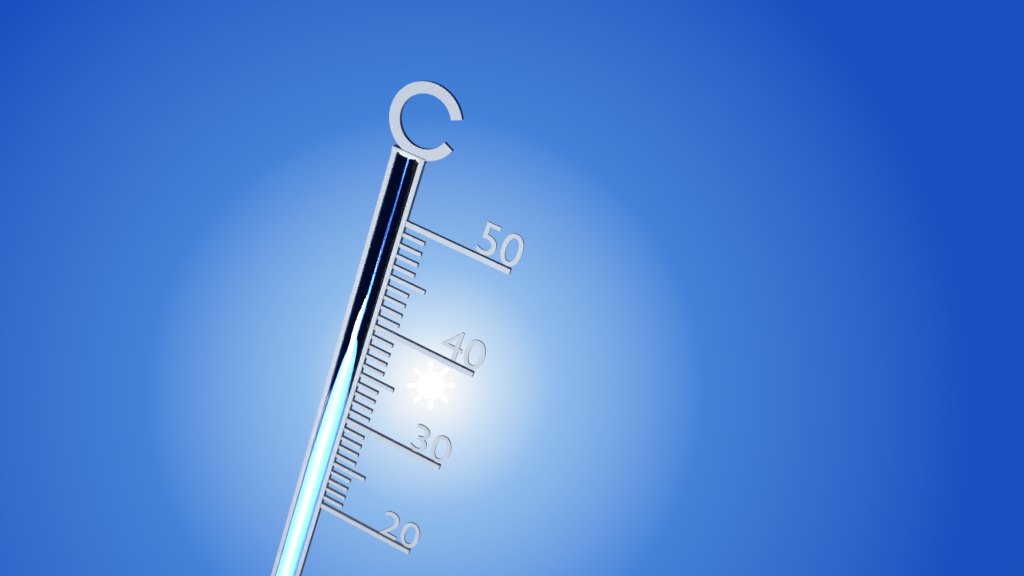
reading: 40 °C
